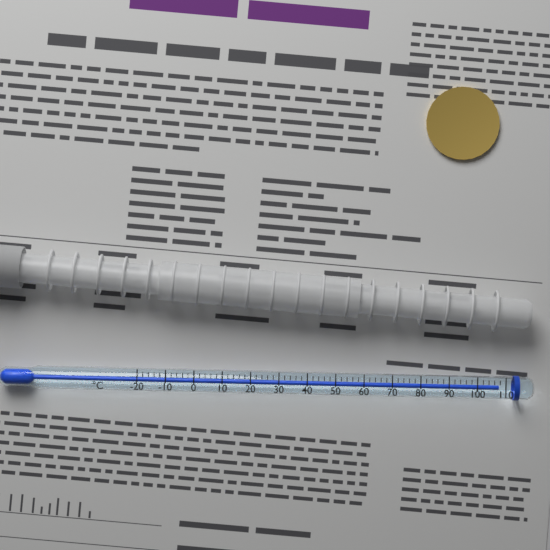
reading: 108 °C
